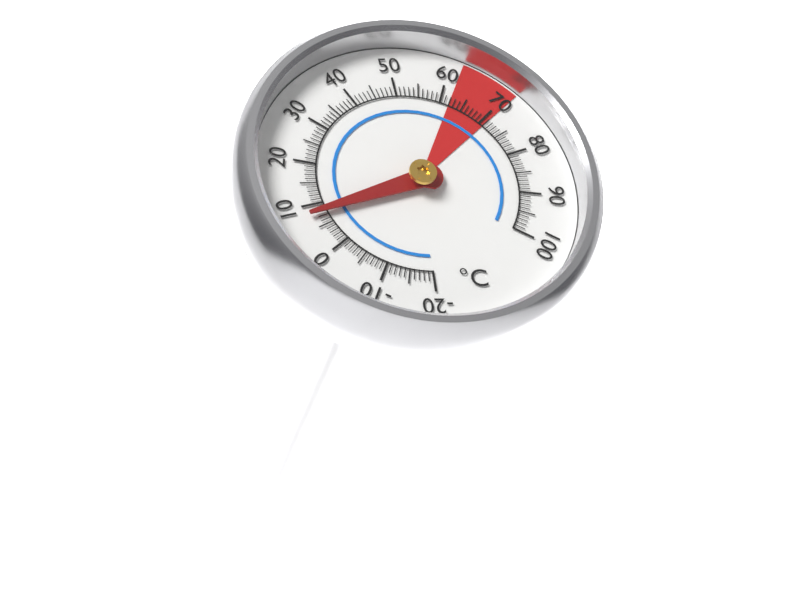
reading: 8 °C
